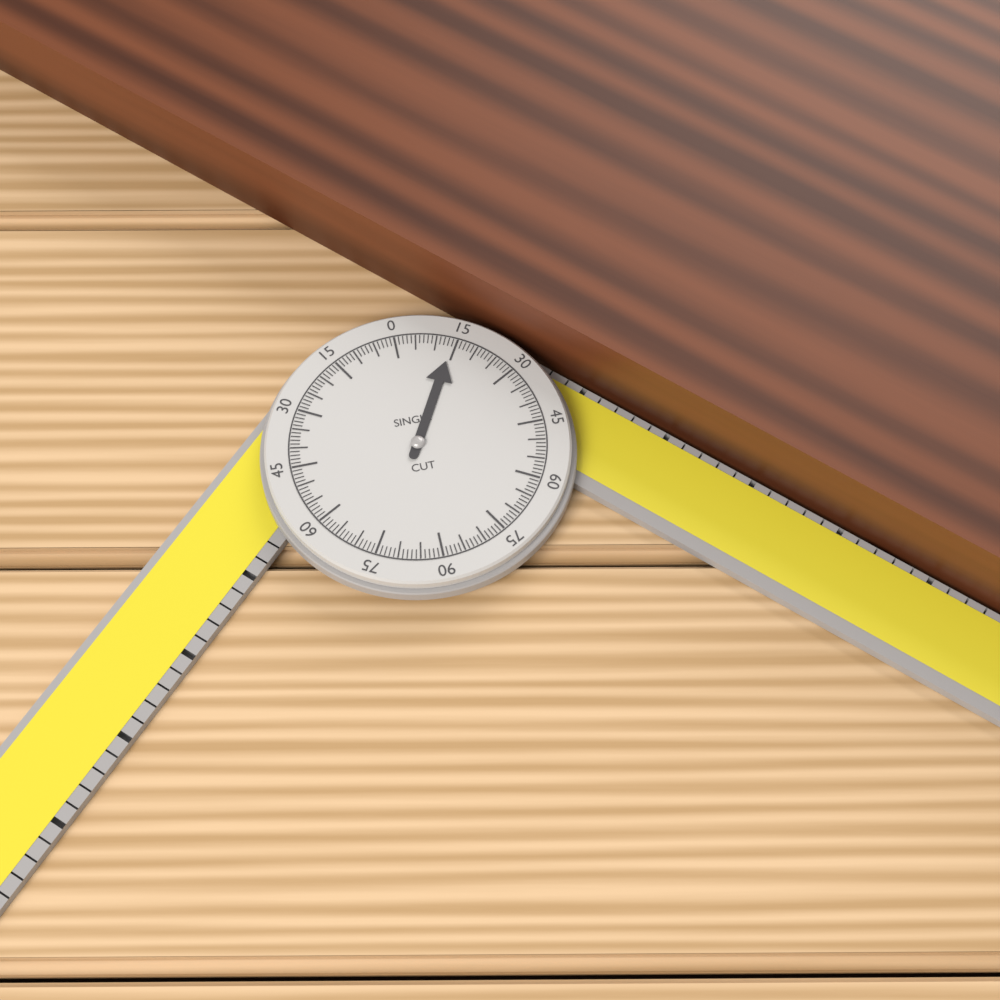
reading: 14 °
